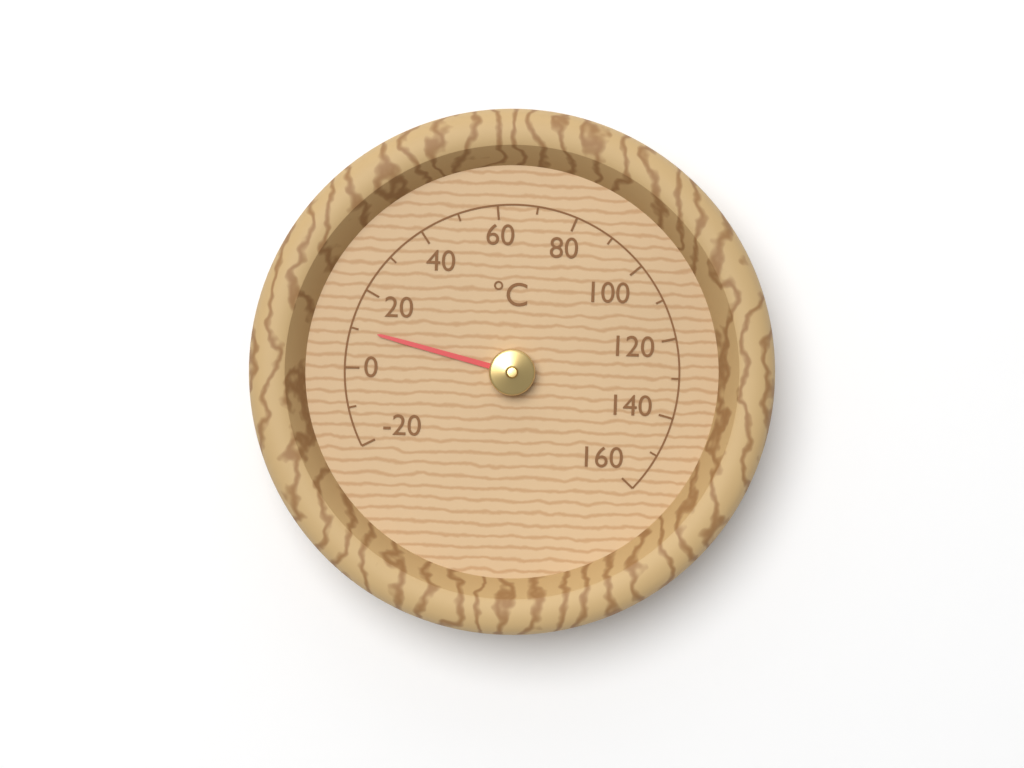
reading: 10 °C
